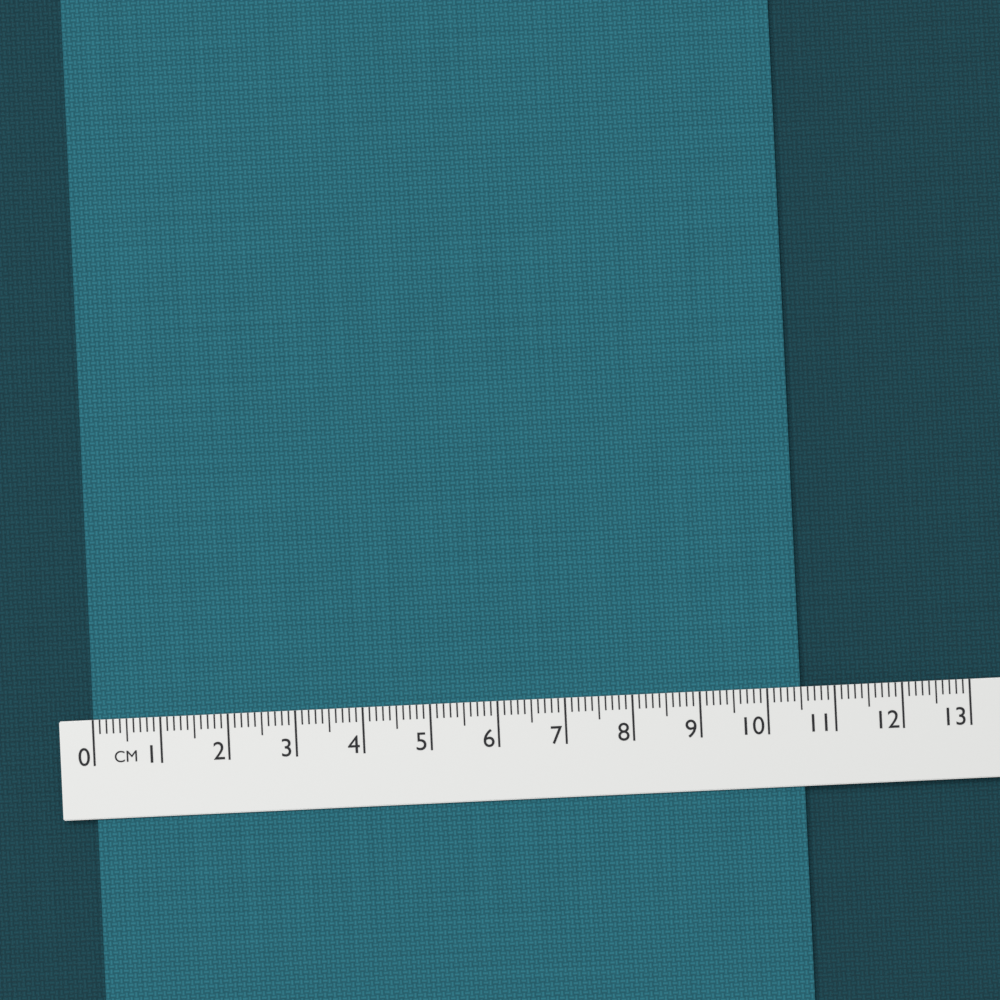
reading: 10.5 cm
